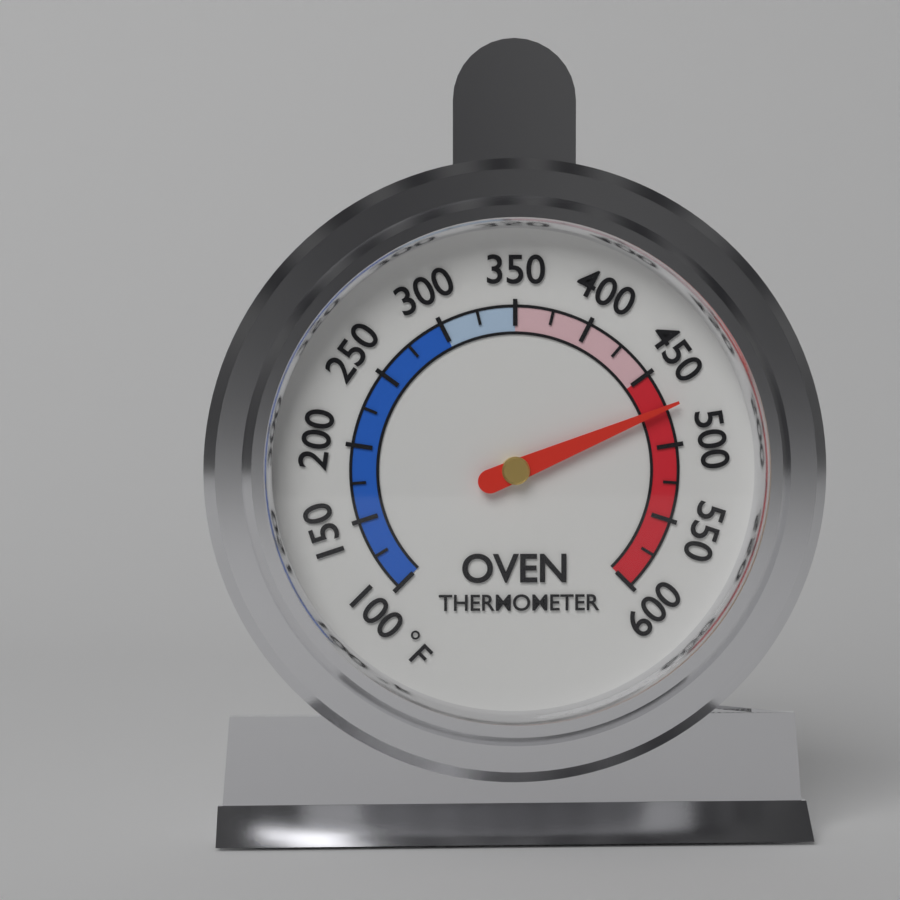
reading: 475 °F
